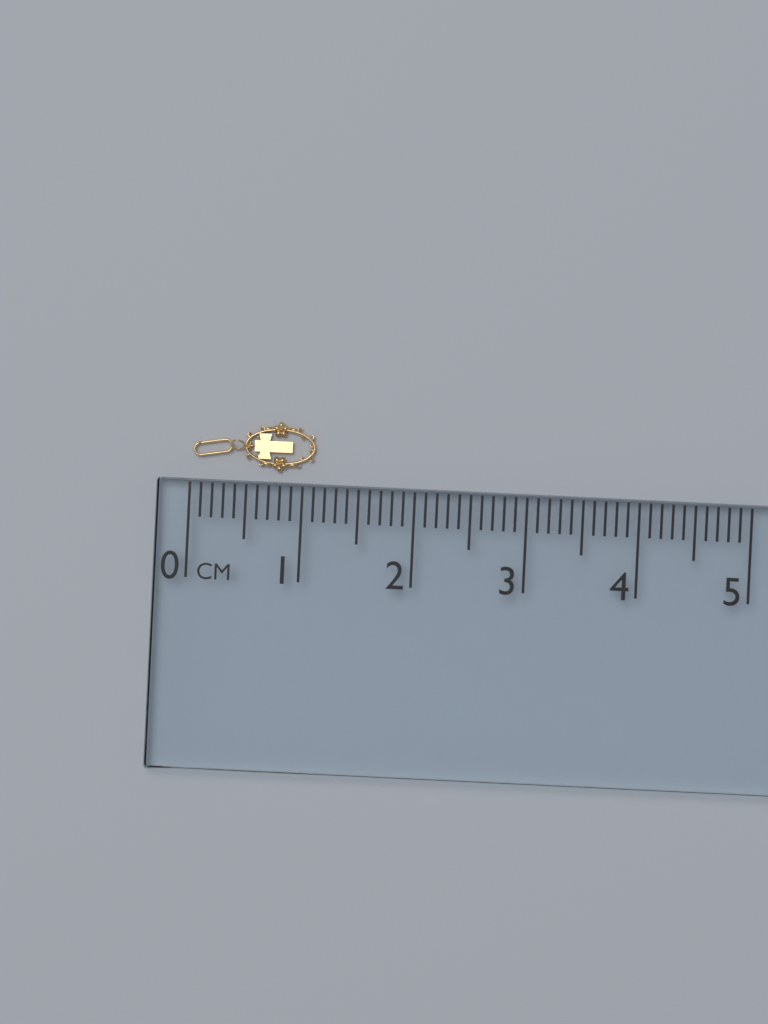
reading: 1.1 cm
